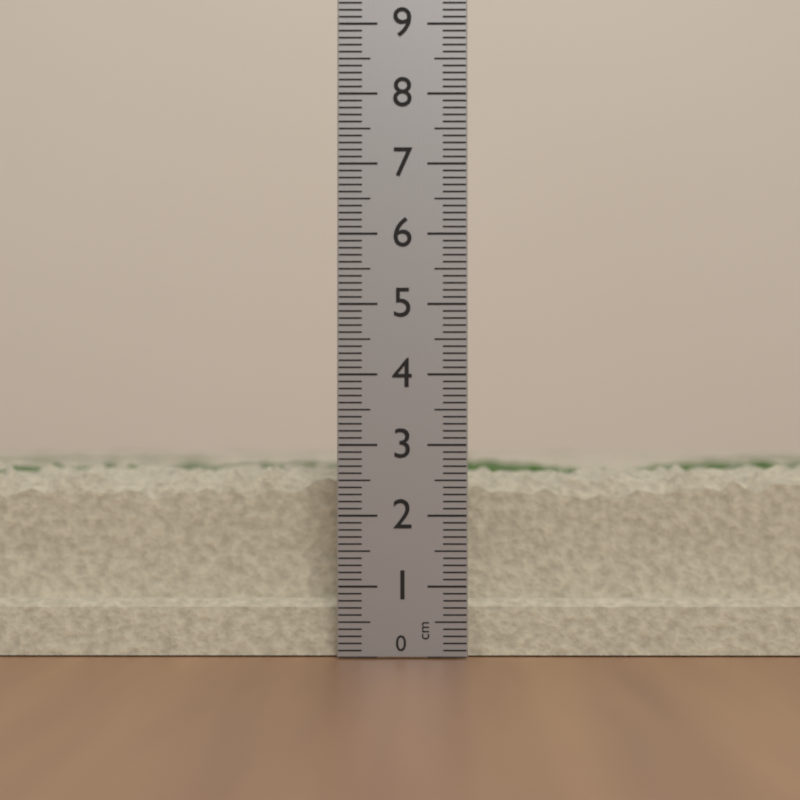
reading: 2.8 cm
